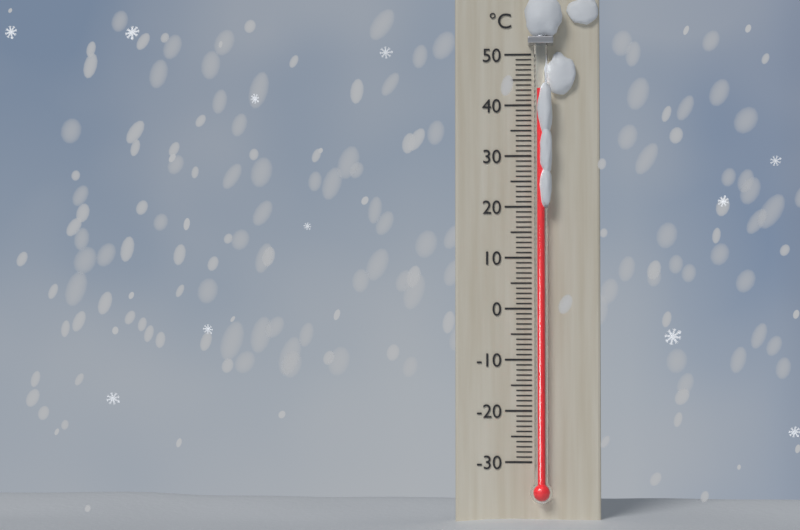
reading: 43 °C
